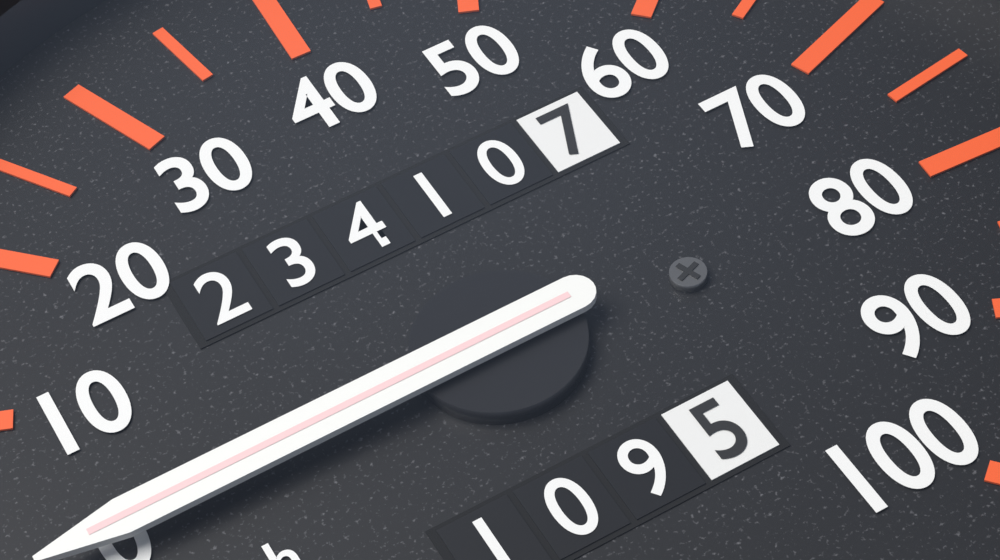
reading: 0 mph
